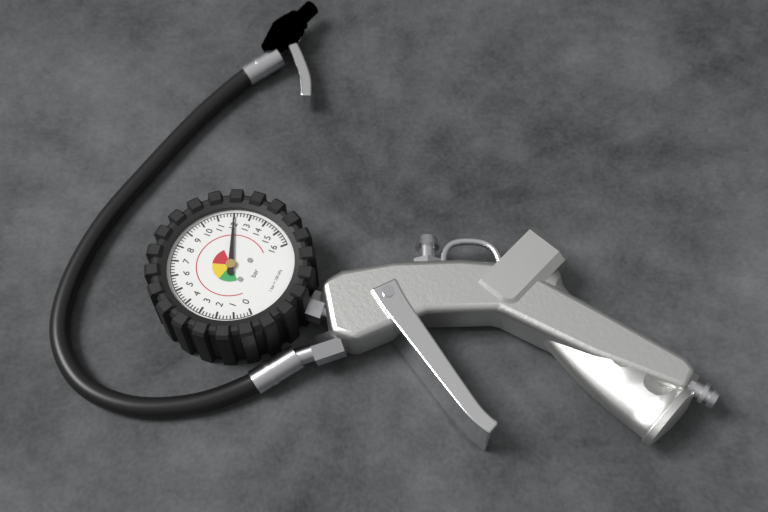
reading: 12.0 bar
